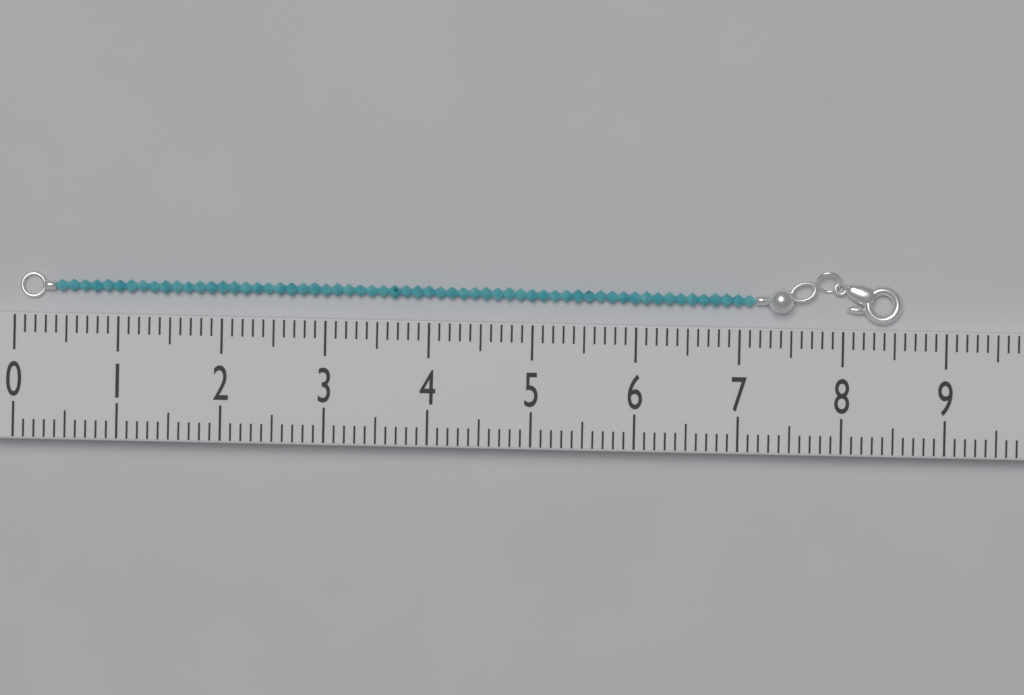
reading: 8.6 (no unit)
